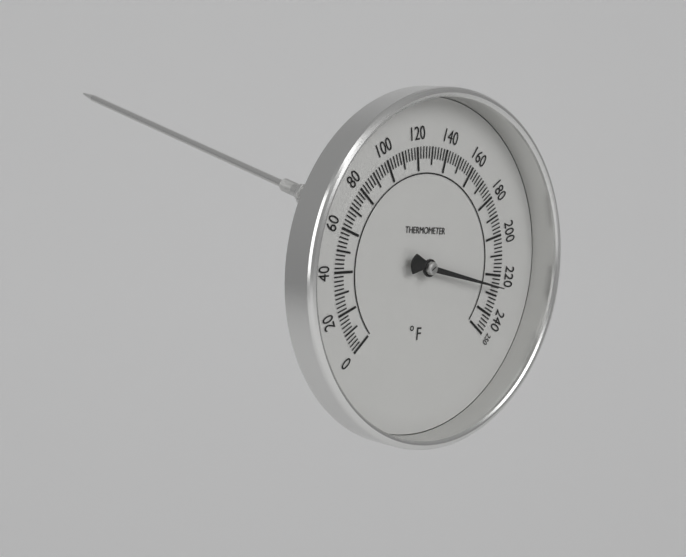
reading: 226 °F
